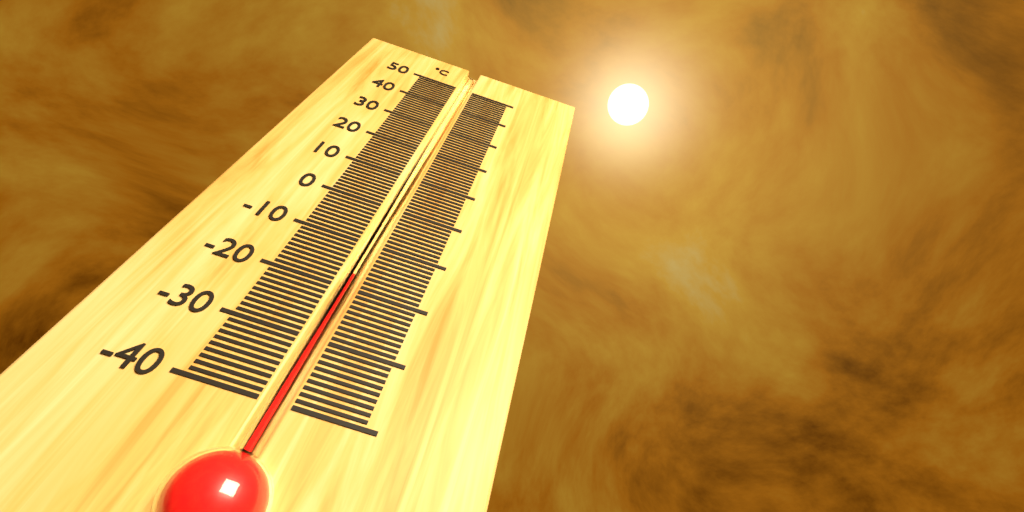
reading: -17 °C
